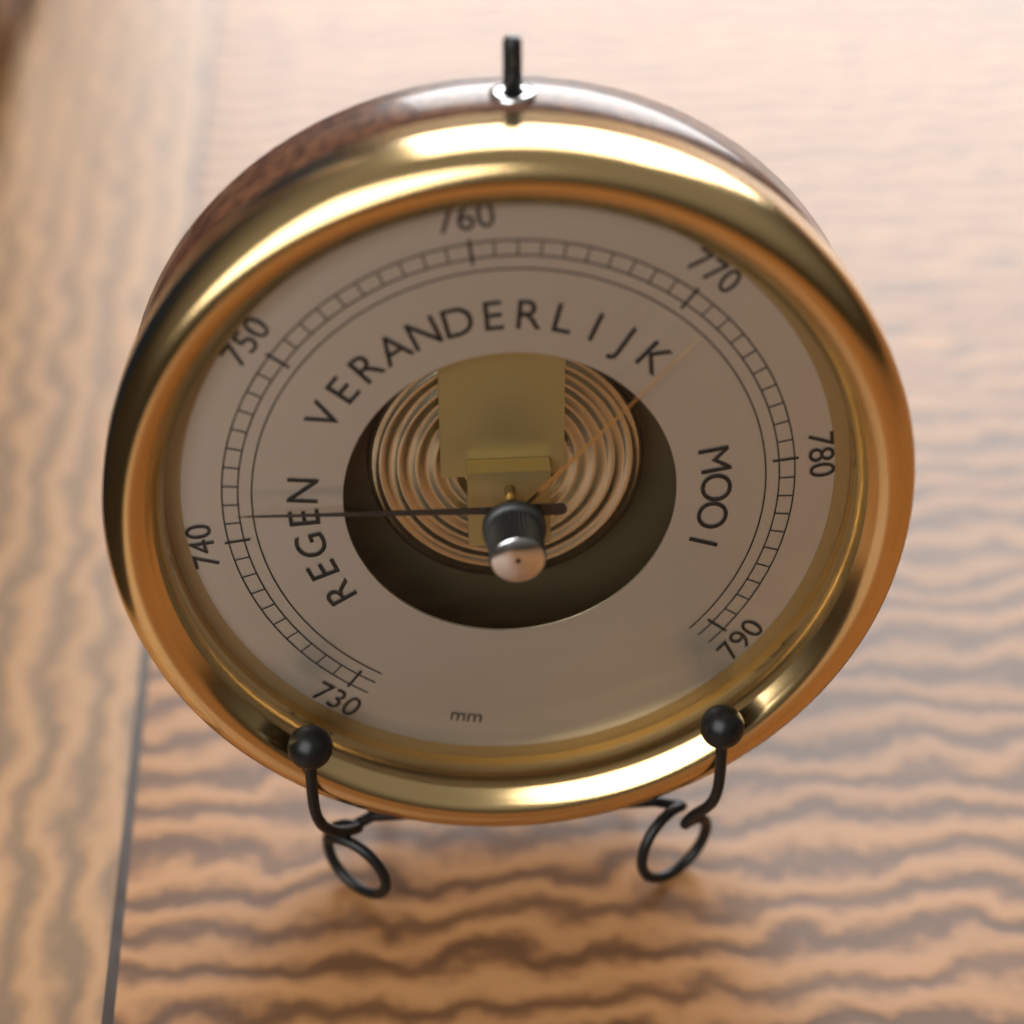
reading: 742 mm
